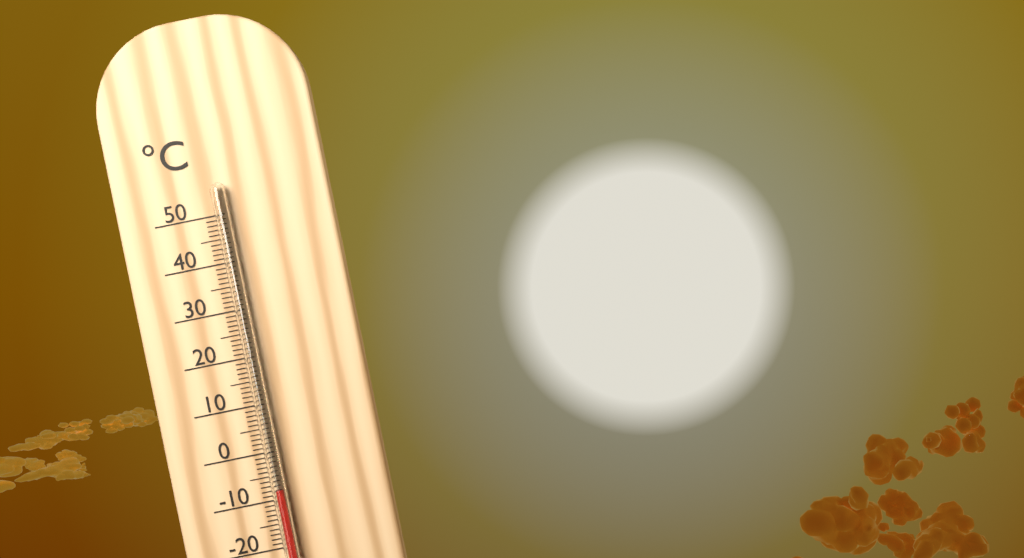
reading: -8 °C
